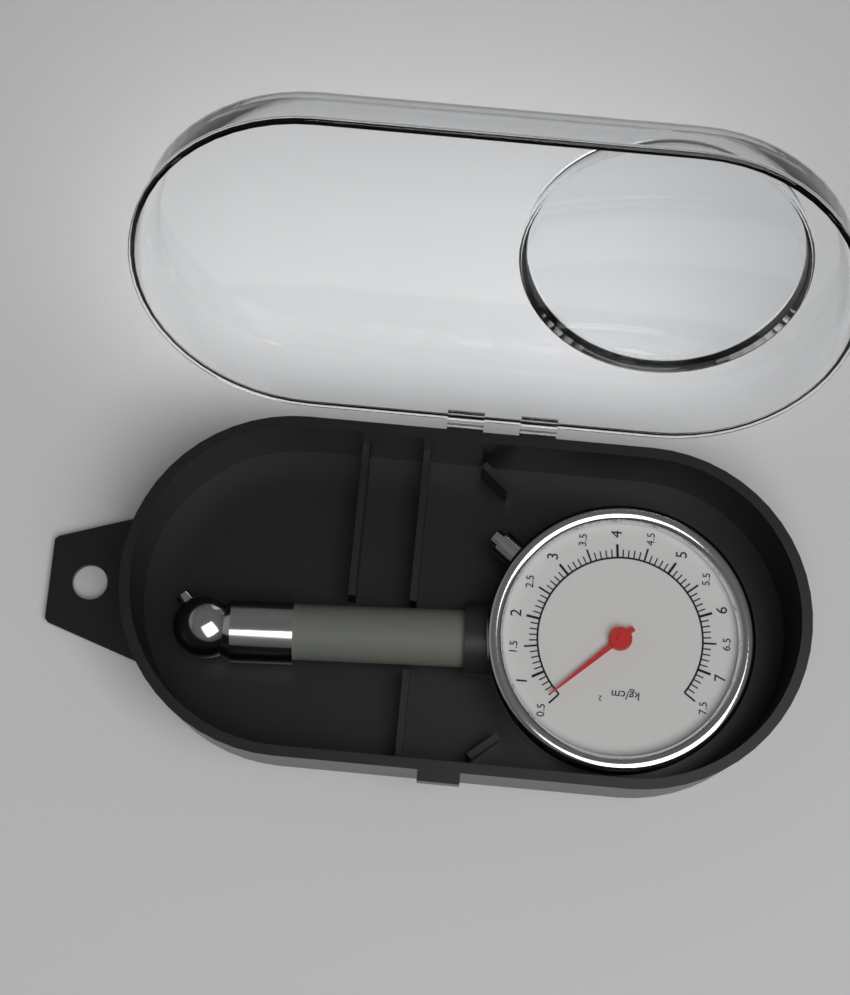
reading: 0.6 kg/cm²
